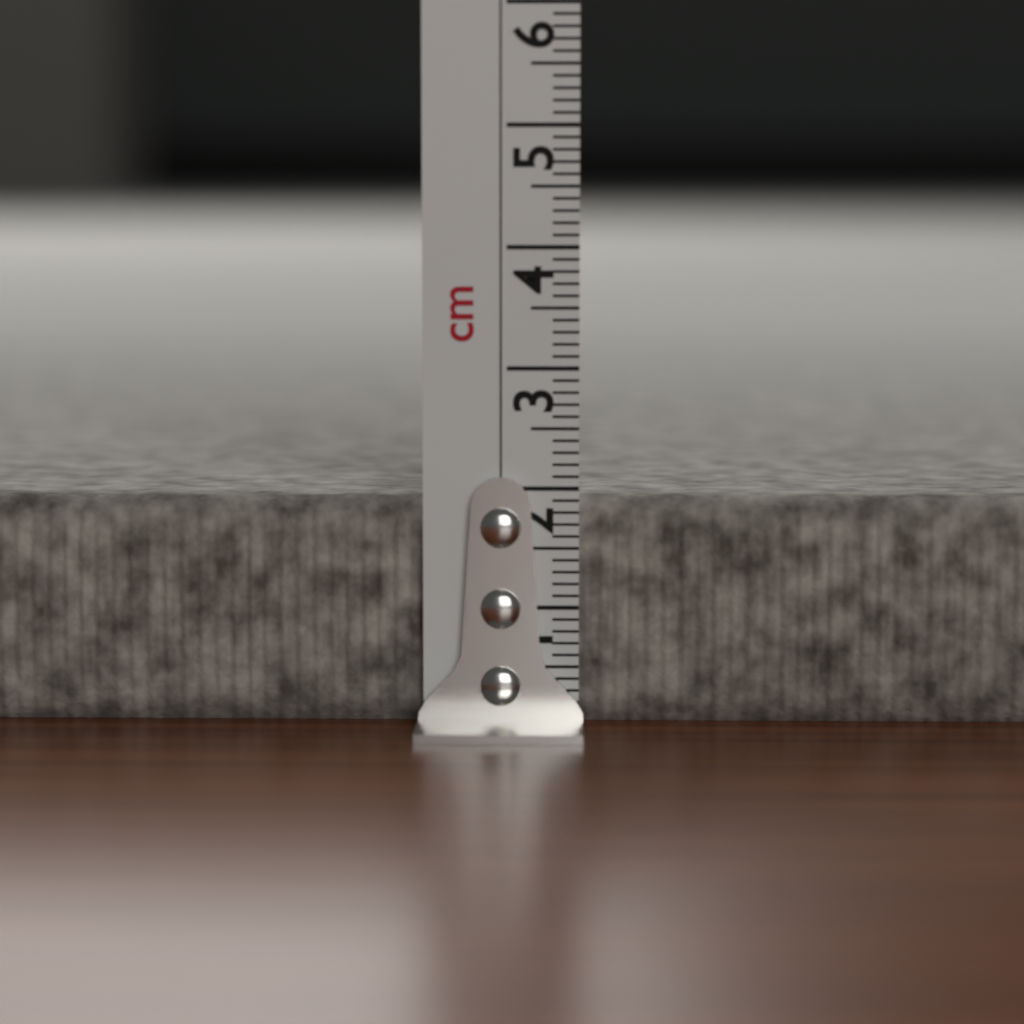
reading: 1.9 cm
